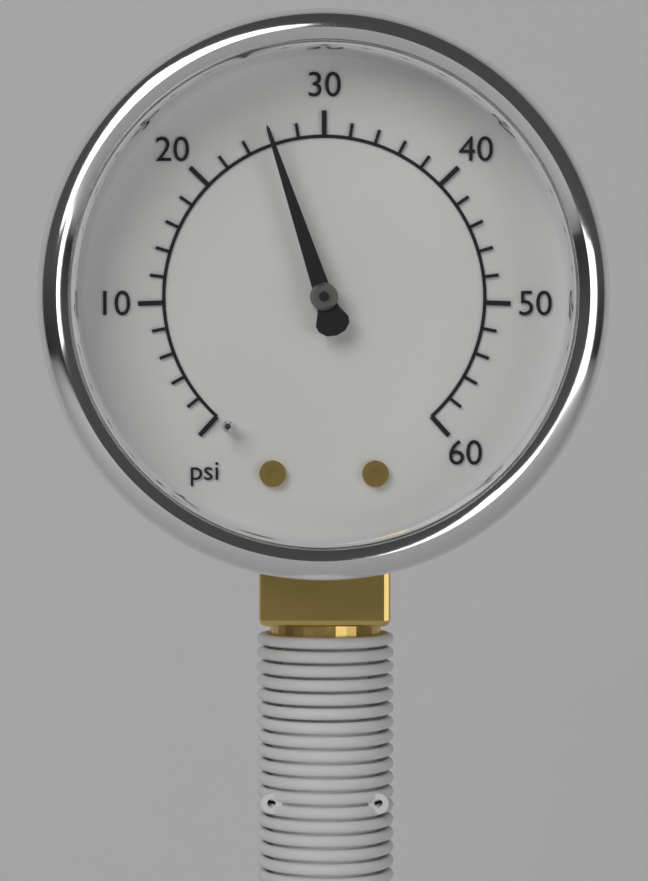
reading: 26 psi
